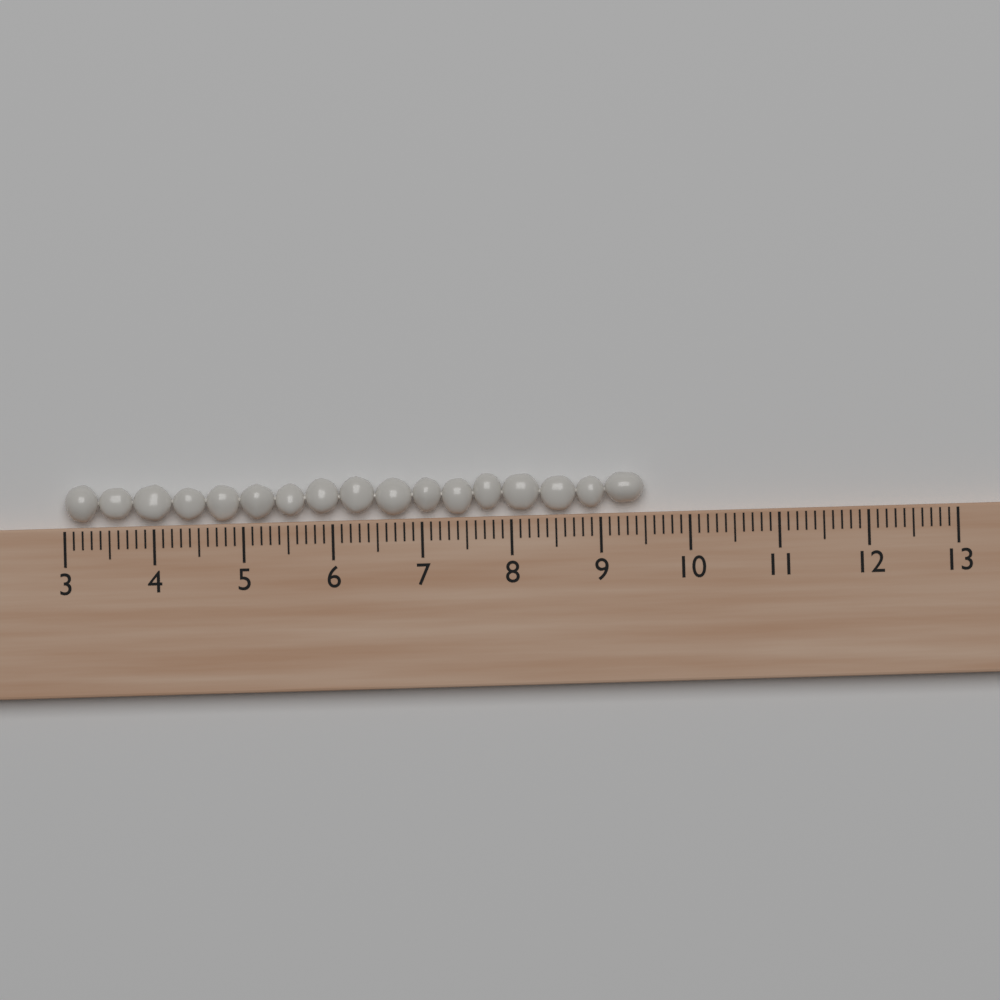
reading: 9.5 (no unit)
